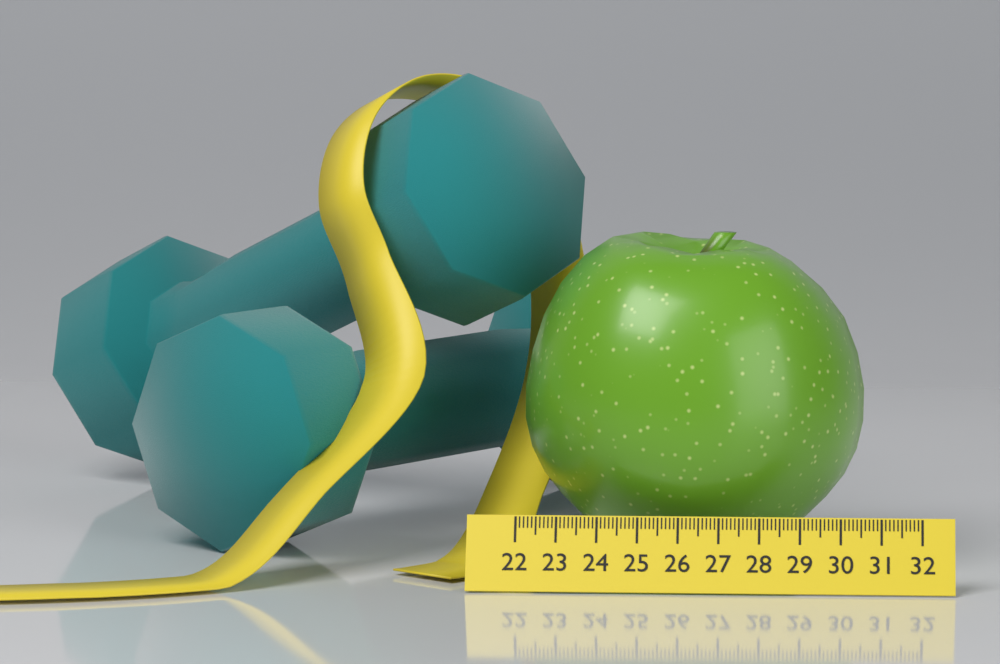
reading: 30.6 (no unit)
